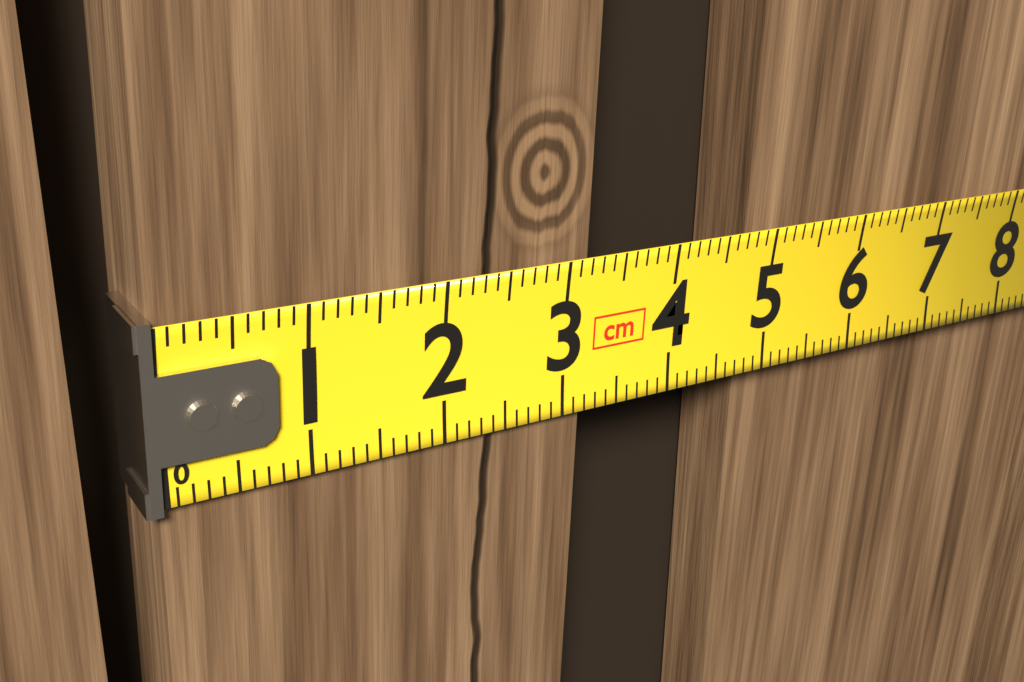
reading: 3.2 cm
